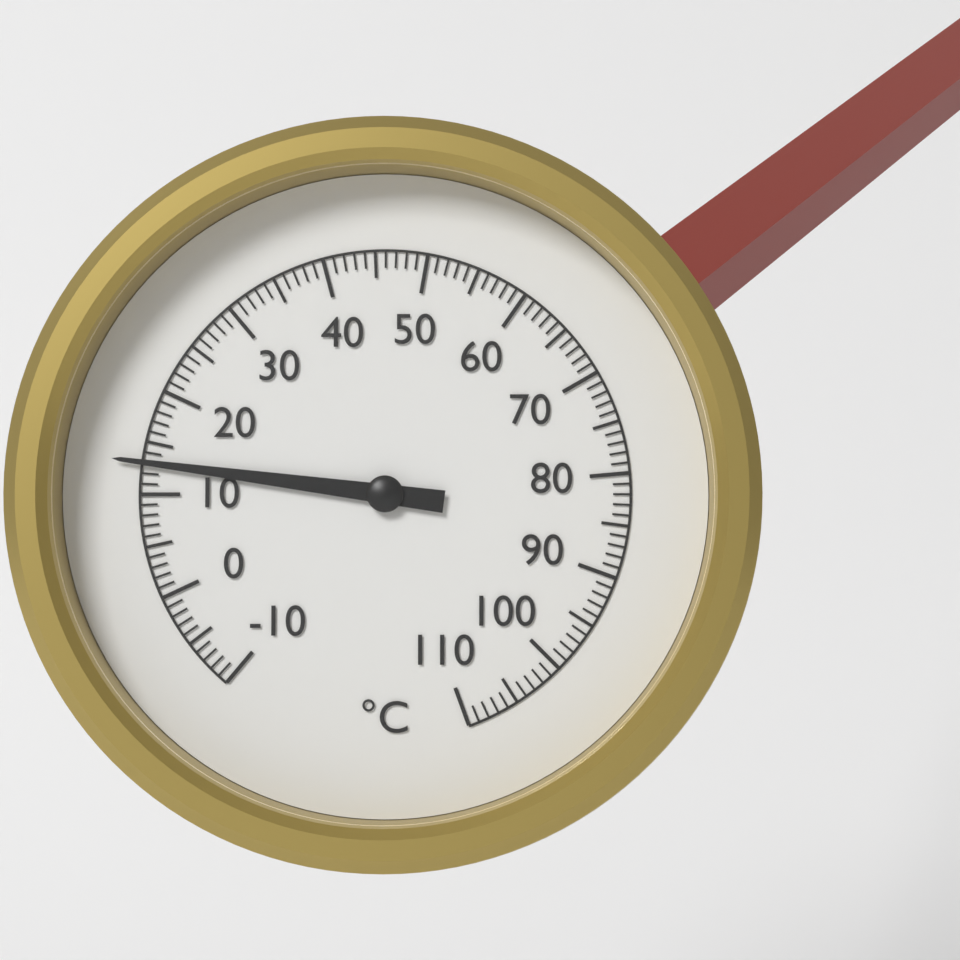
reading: 13 °C
